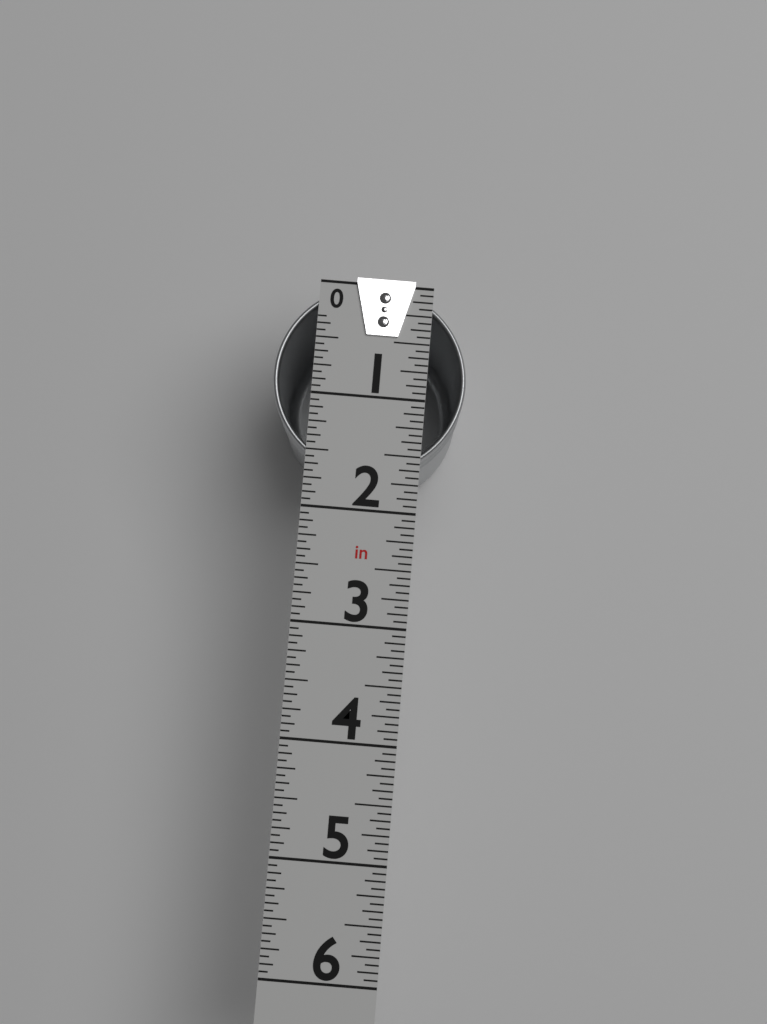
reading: 1.6875 in
